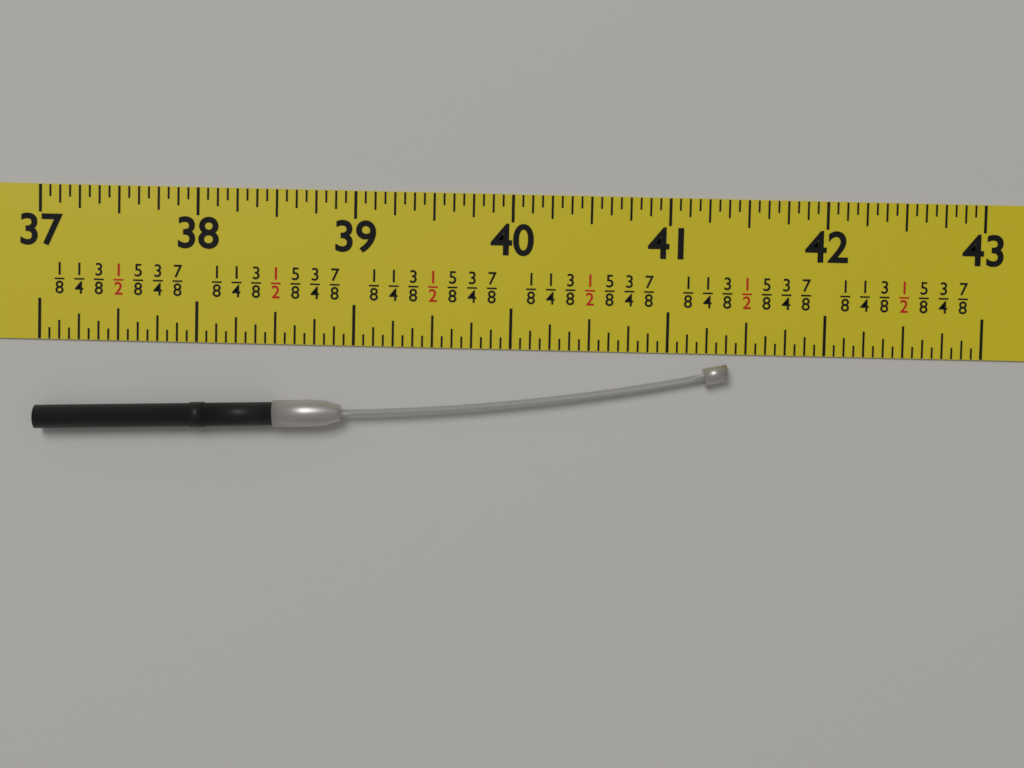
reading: 41.3750 in
